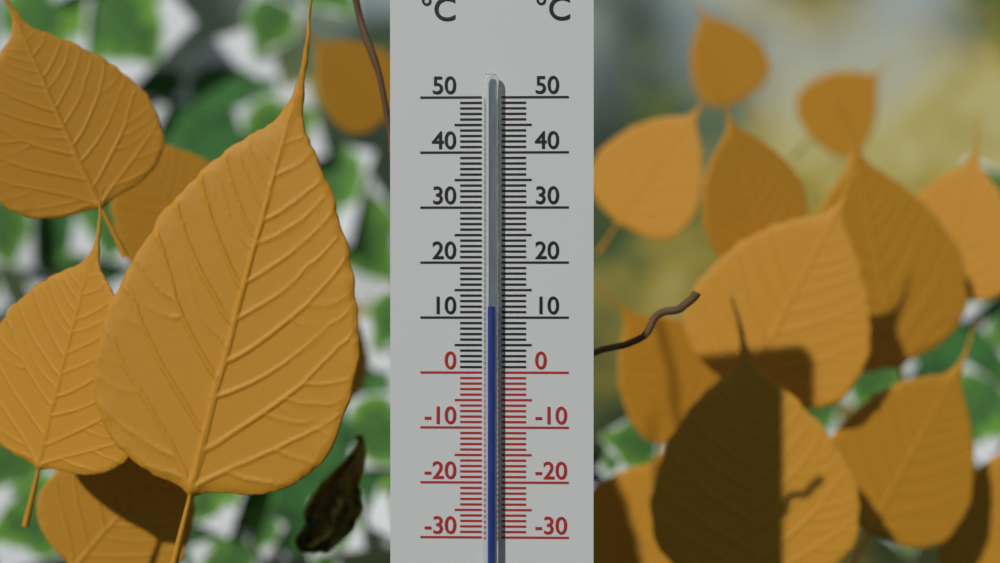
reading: 12 °C
